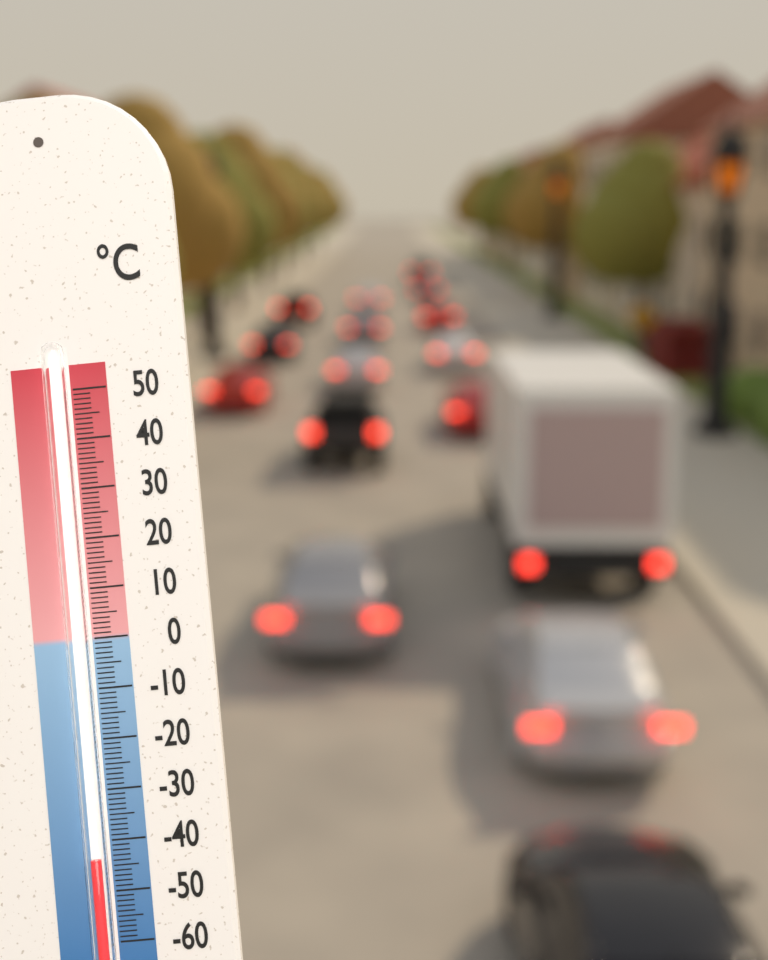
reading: -43 °C
